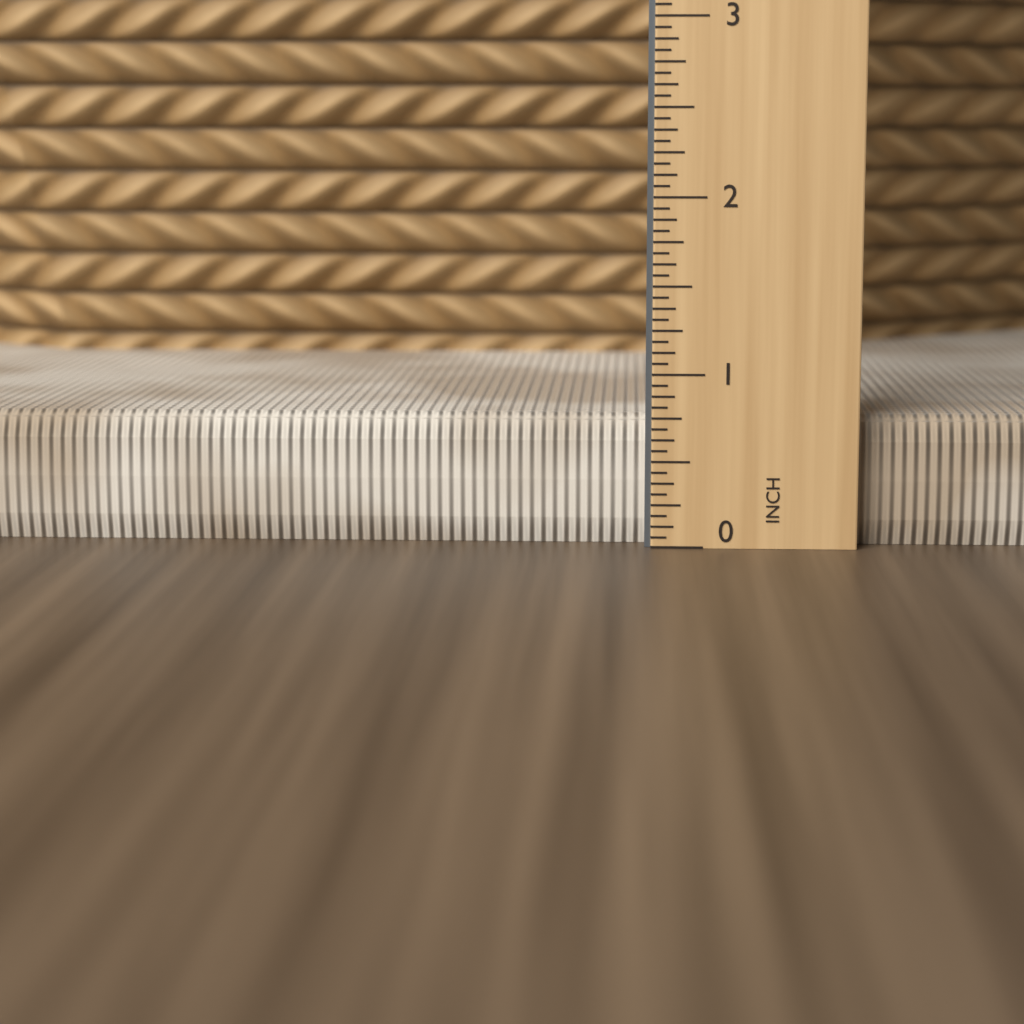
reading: 0.7500 in
